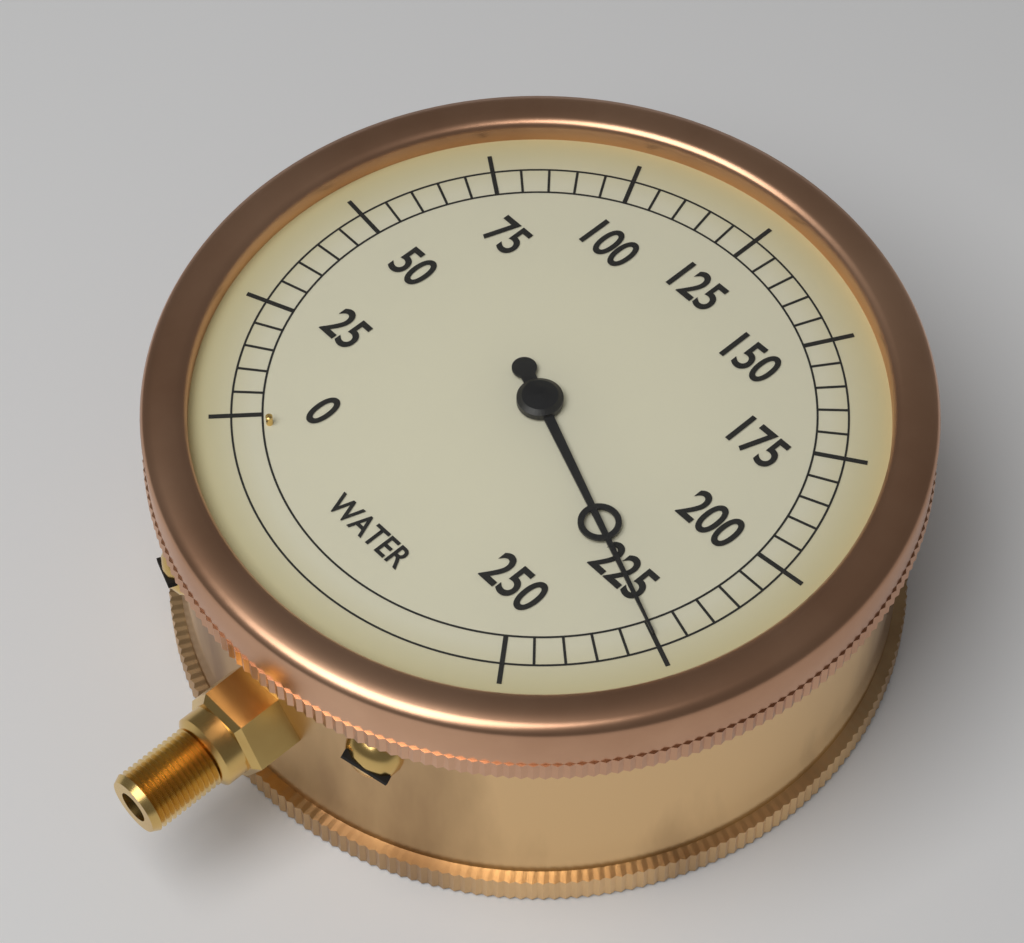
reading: 225 (no unit)
